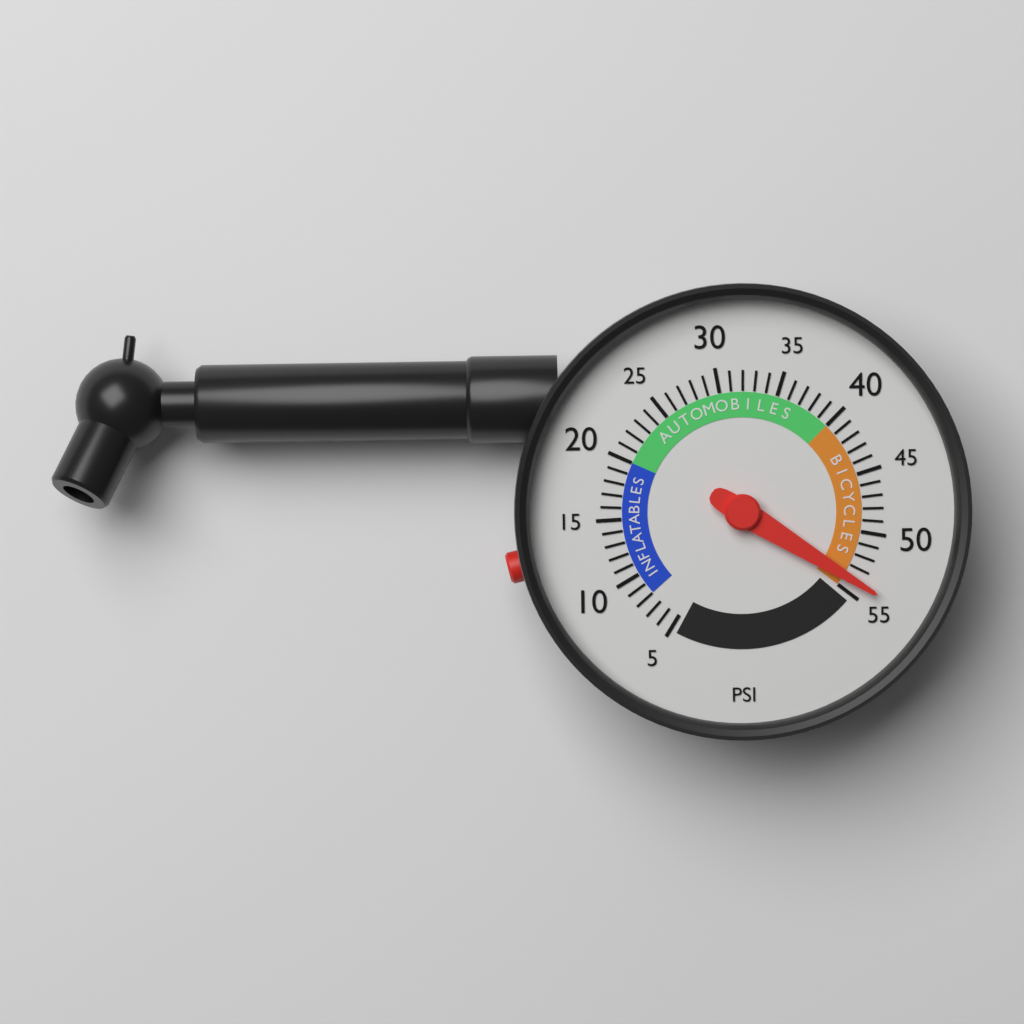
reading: 54 psi
